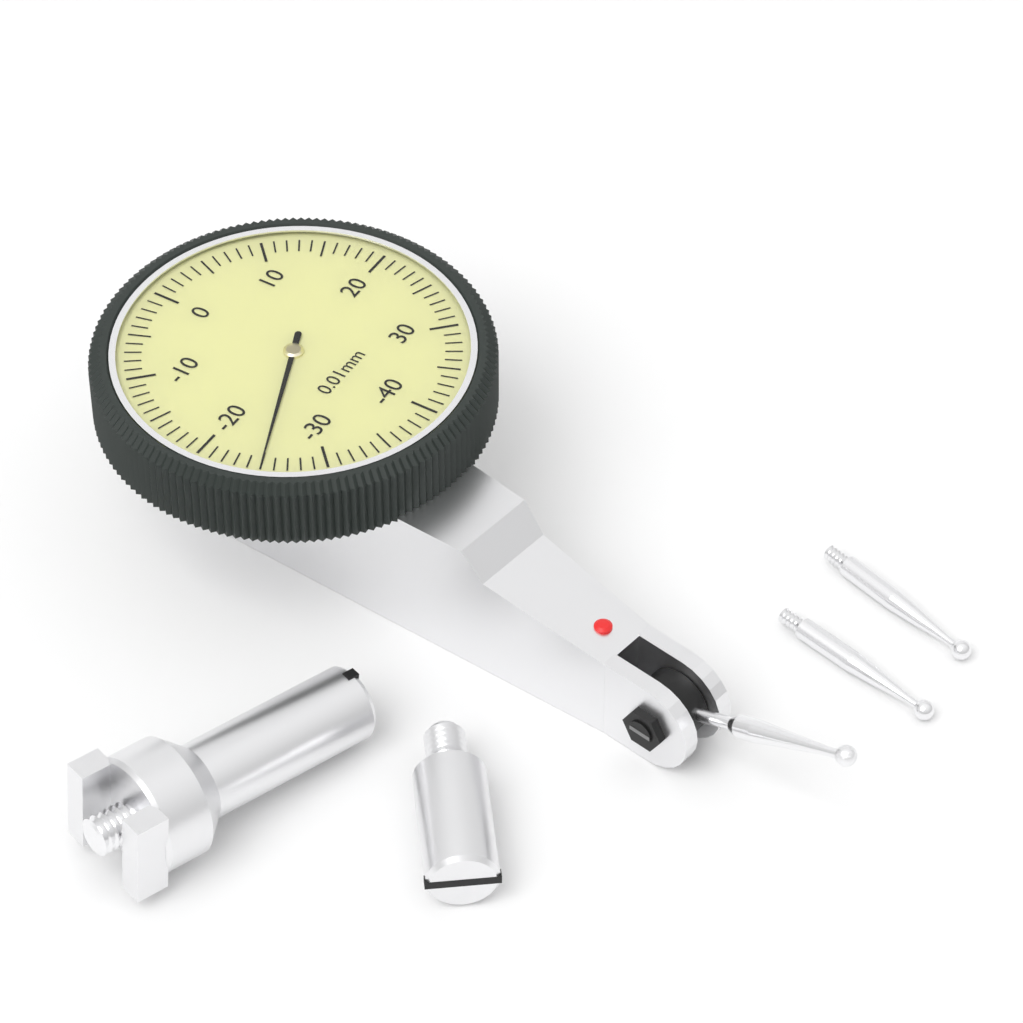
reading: -25 0.01mm
